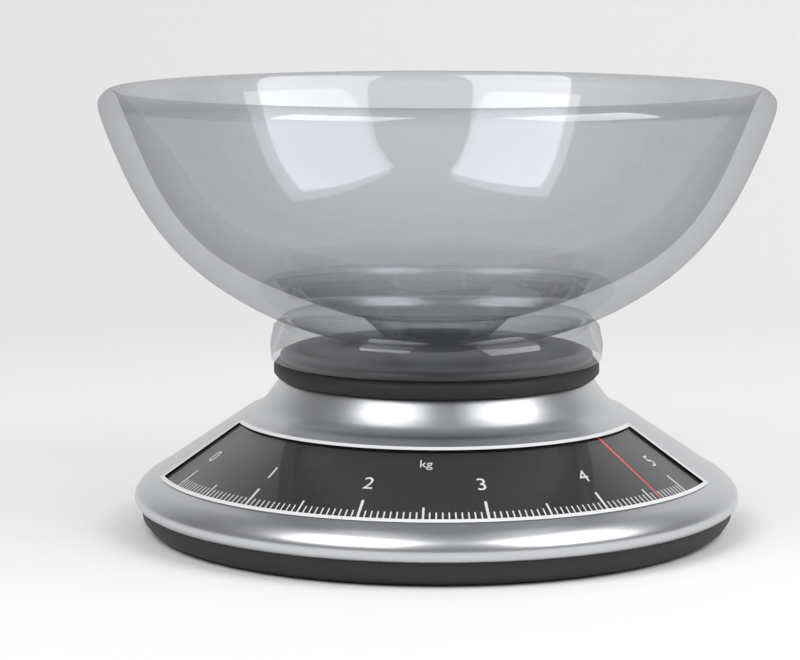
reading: 4.60 kg
